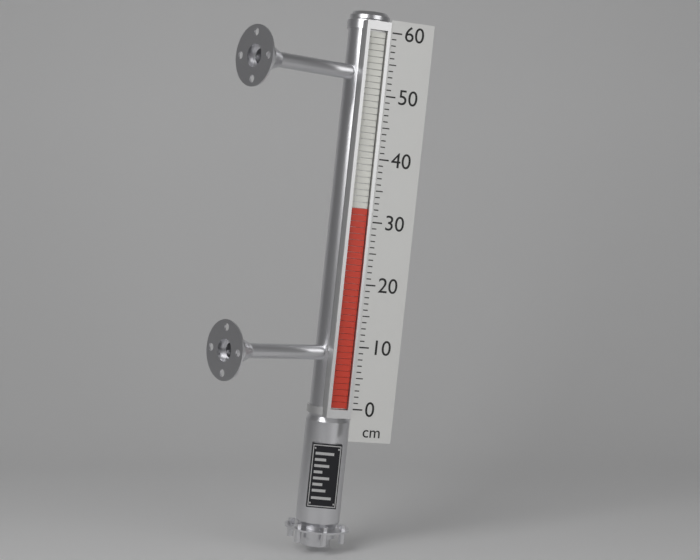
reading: 32 cm
